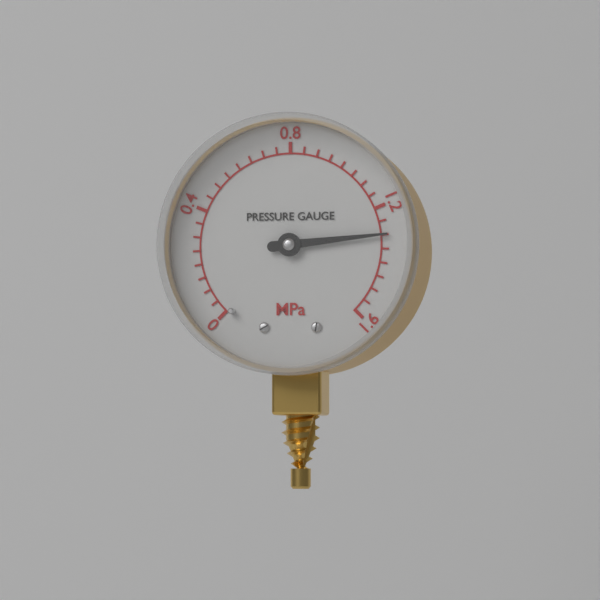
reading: 1.30 MPa
